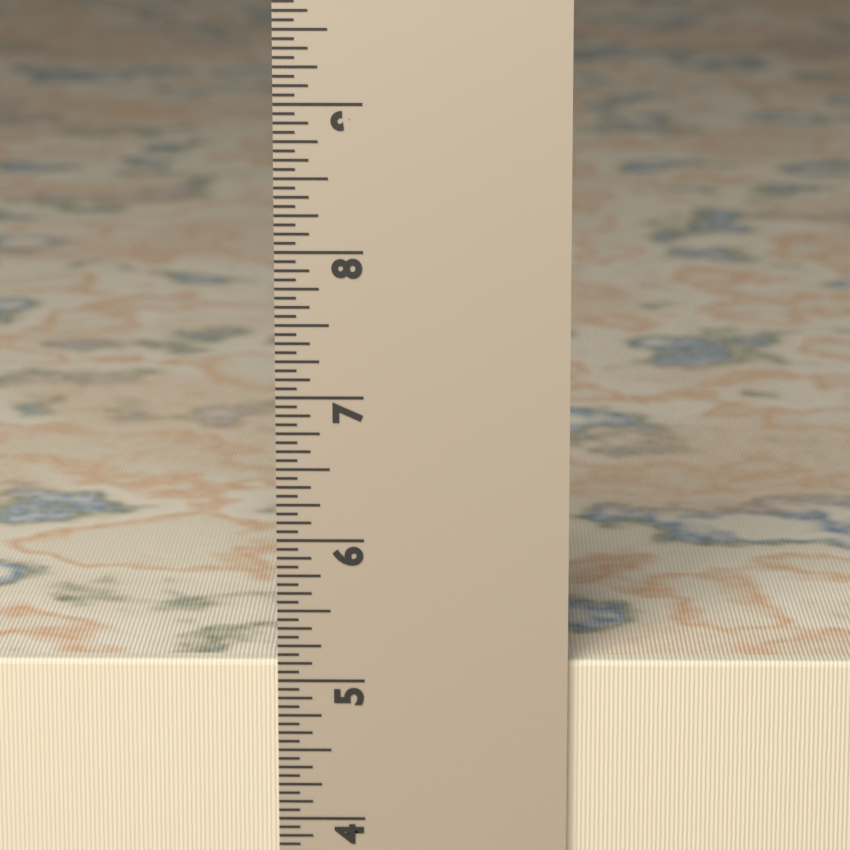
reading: 5.1250 in
